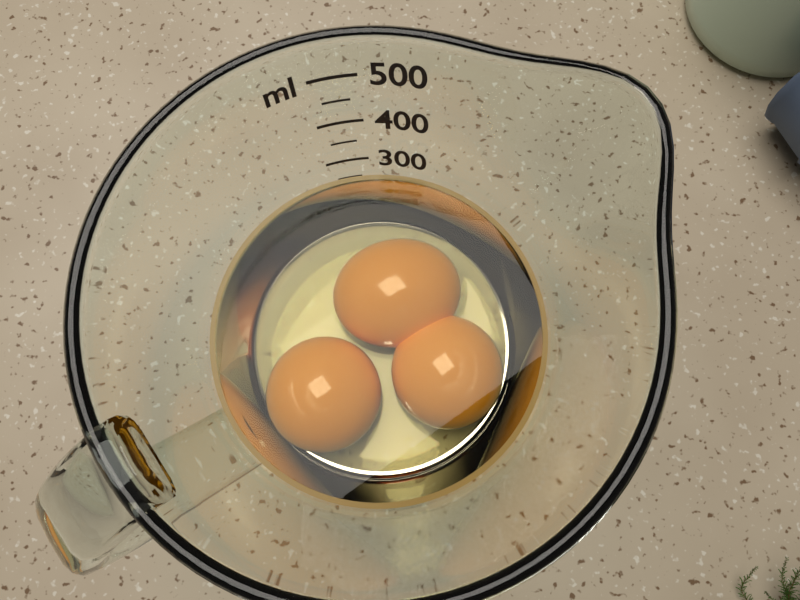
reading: 250 ml
